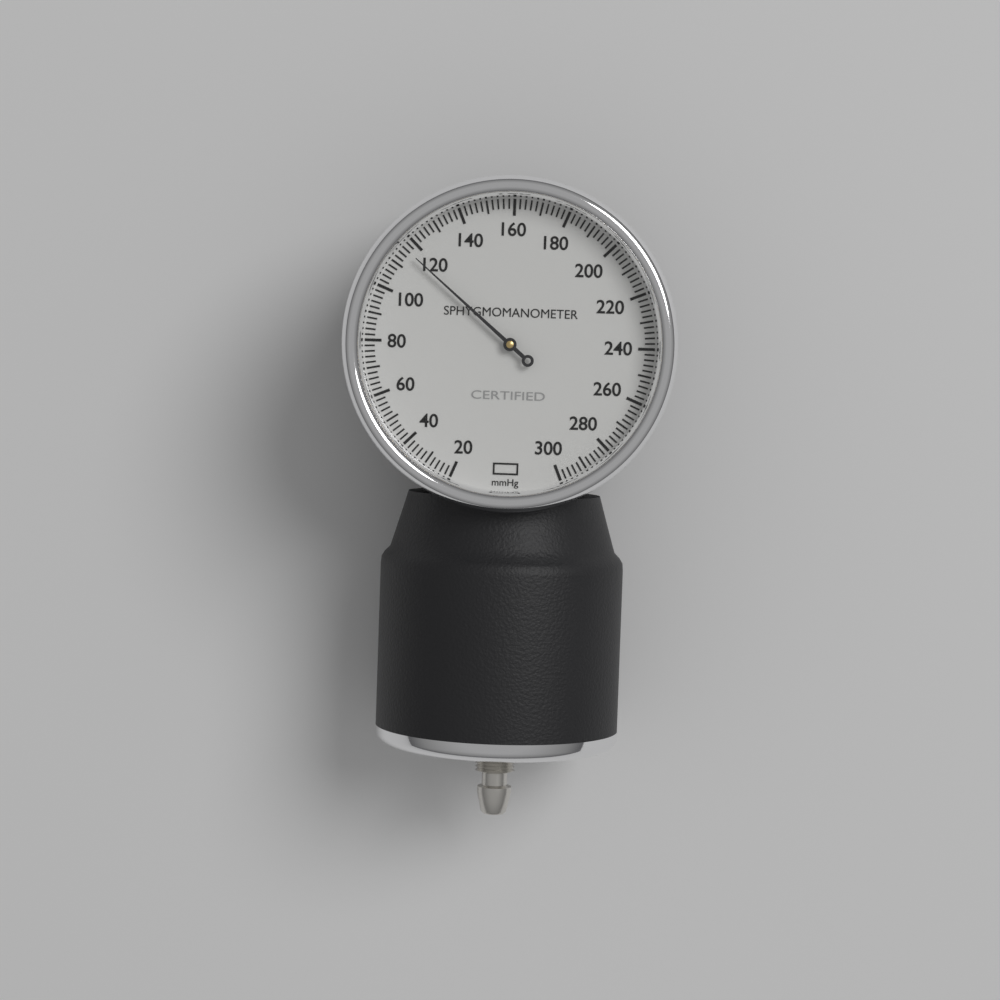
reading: 116 mmHg
